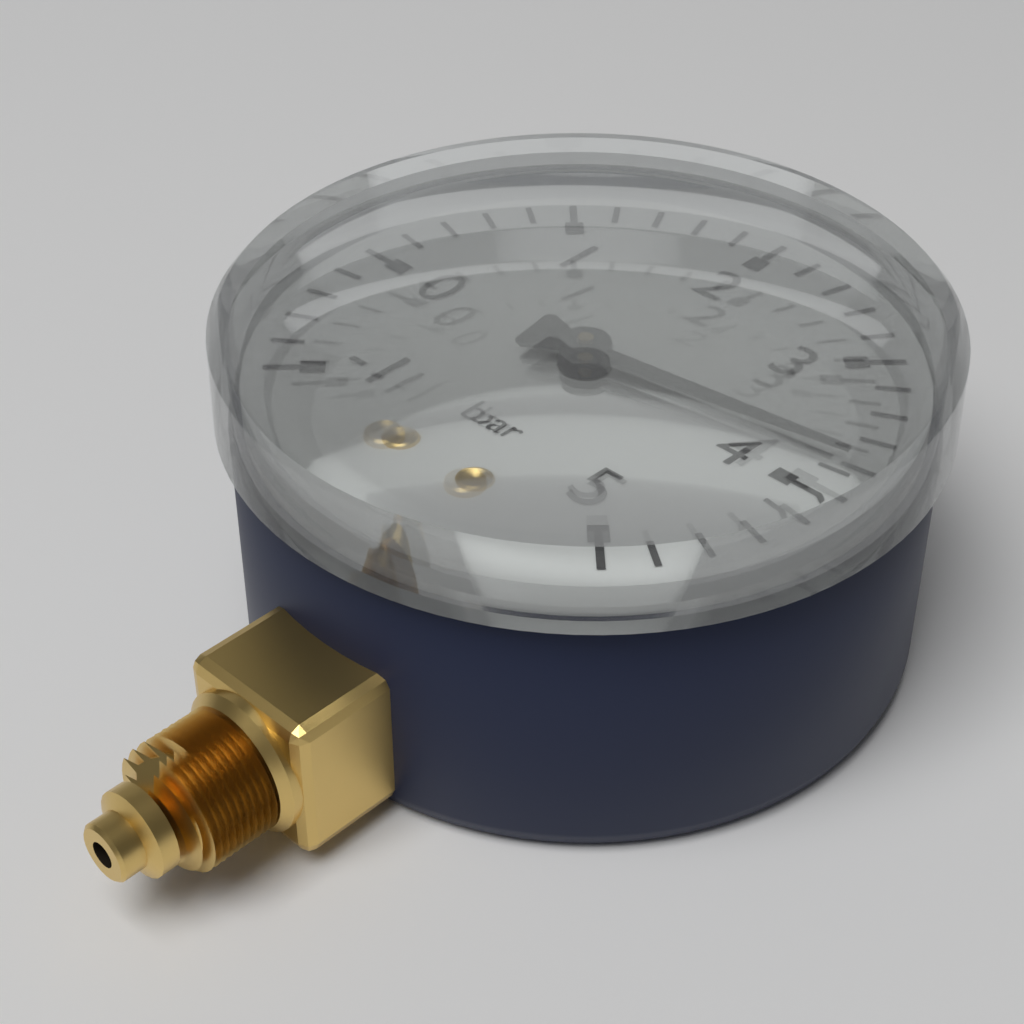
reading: 3.8 bar
